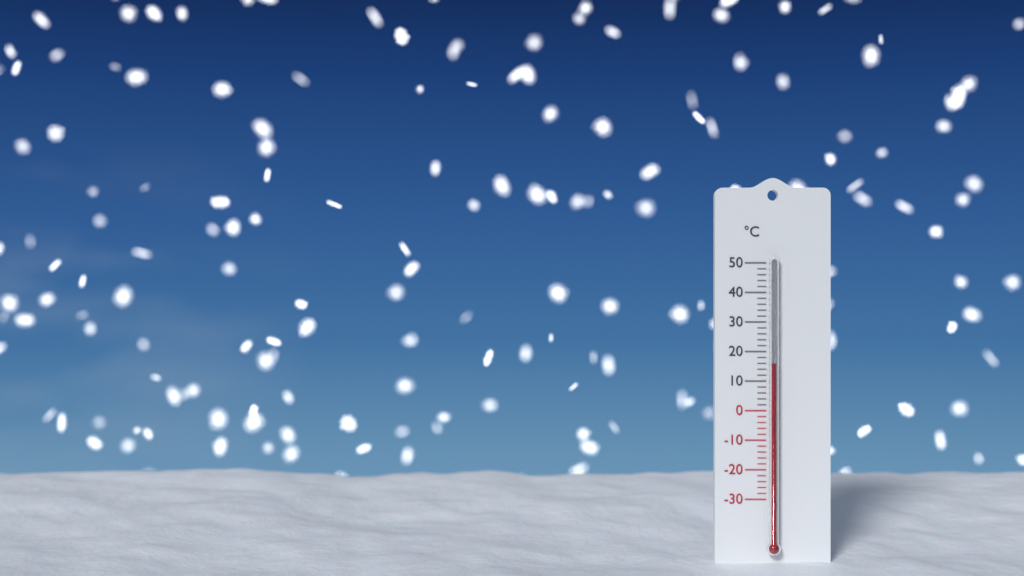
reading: 16 °C
